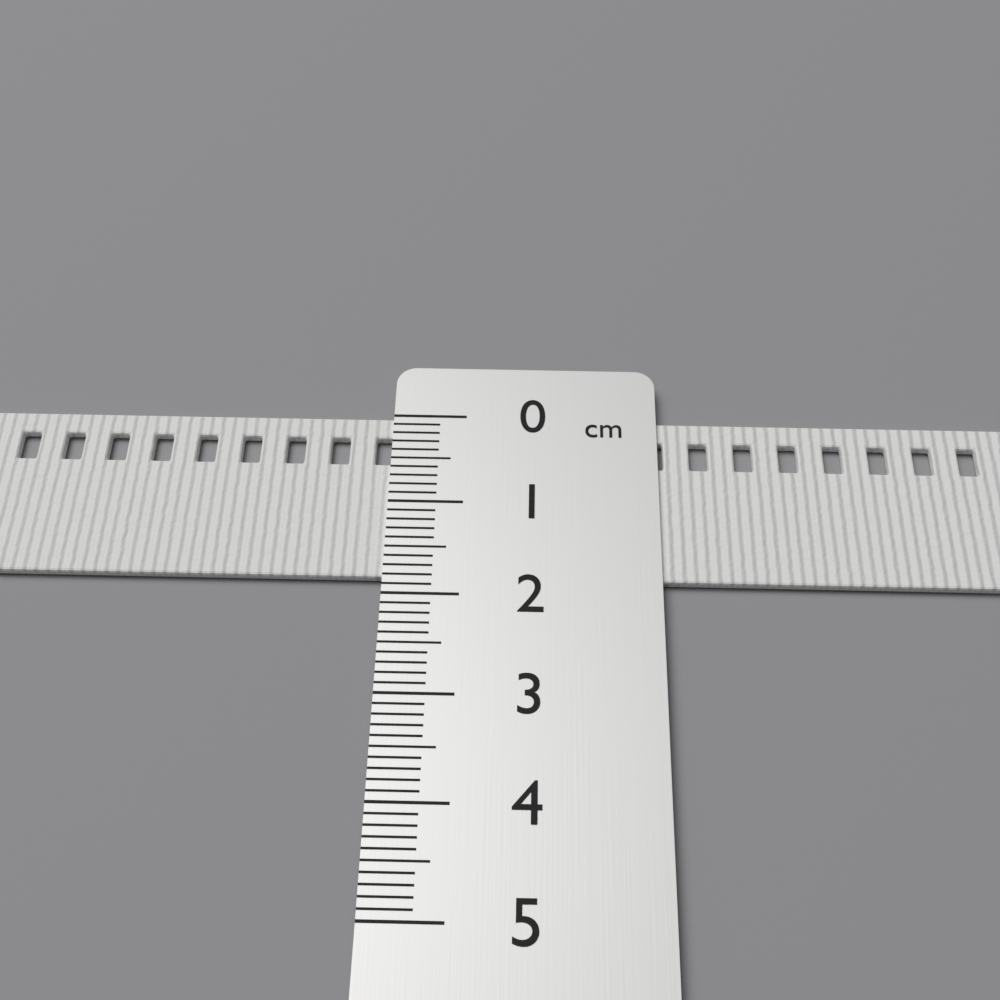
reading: 1.8 cm
